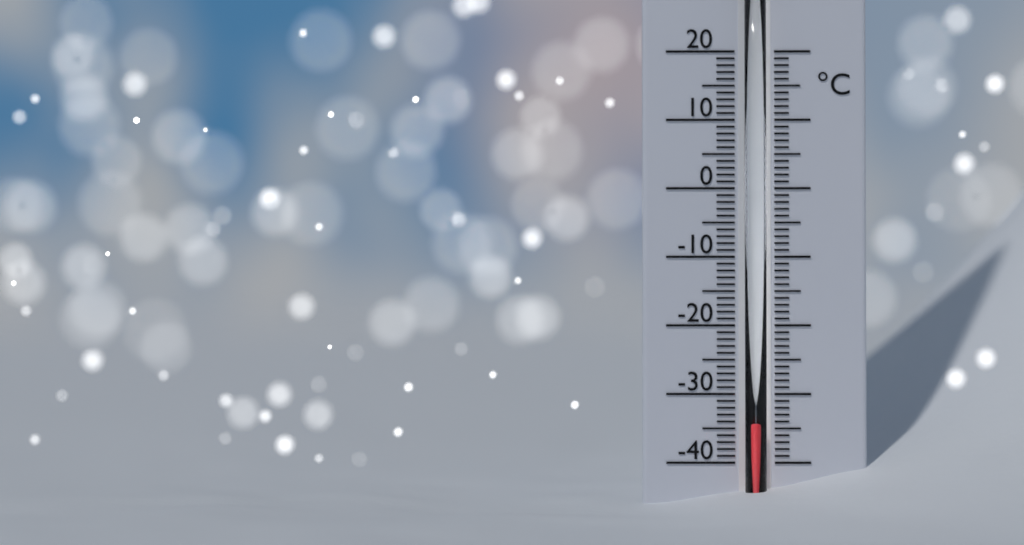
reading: -34 °C
